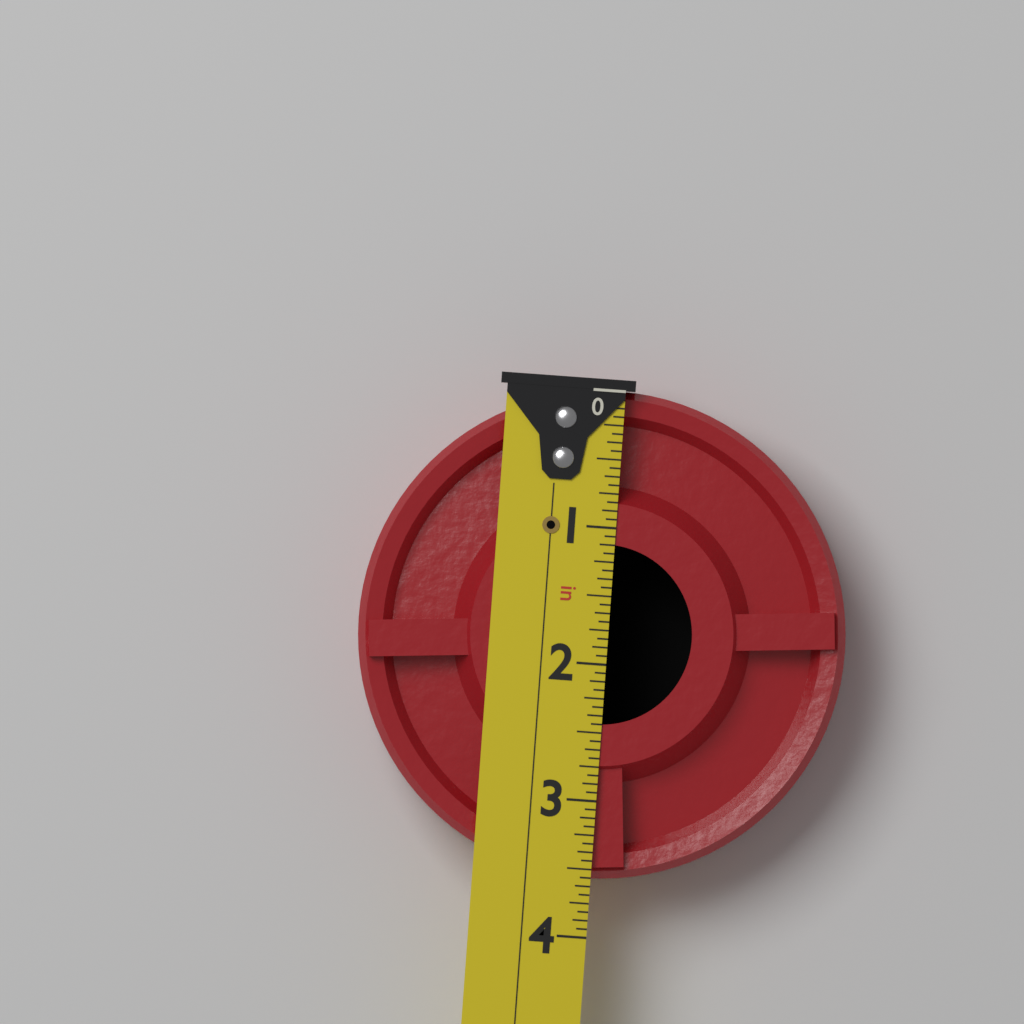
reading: 3.5625 in
